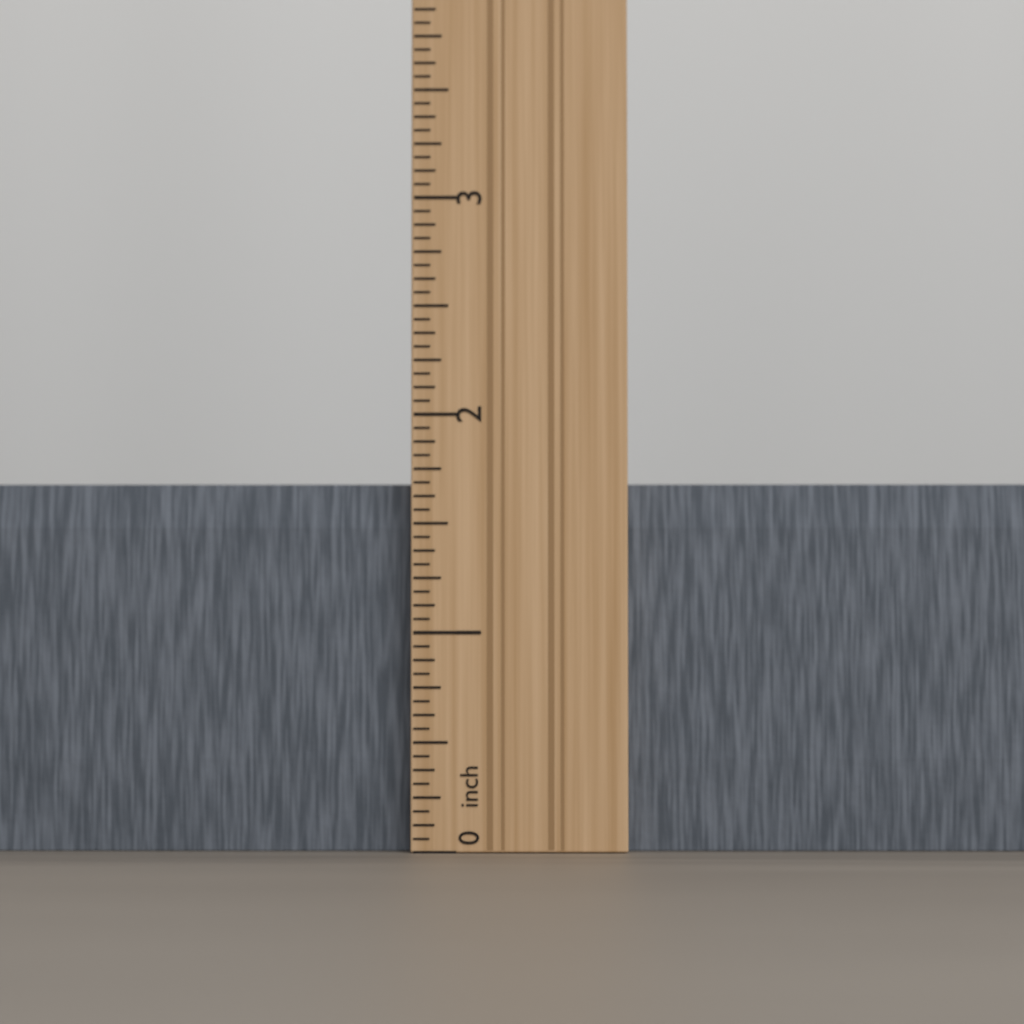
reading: 1.6875 in
